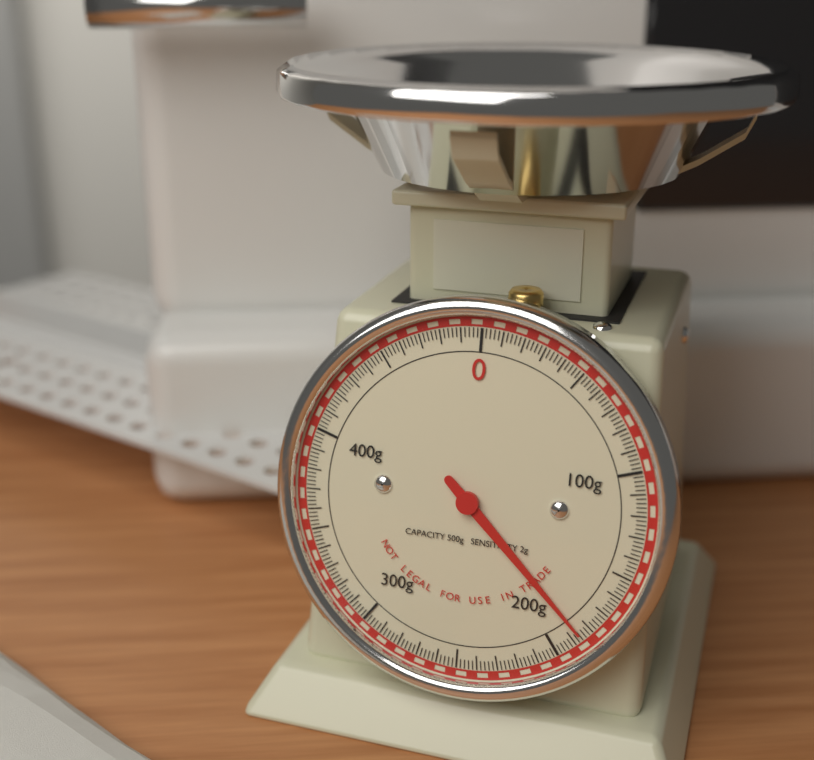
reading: 186 g
